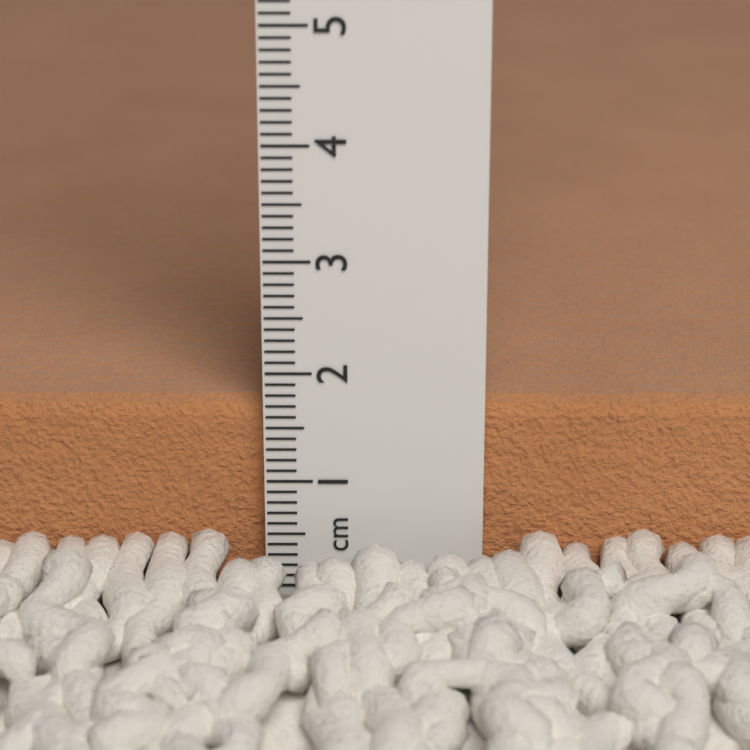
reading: 1.7 cm
